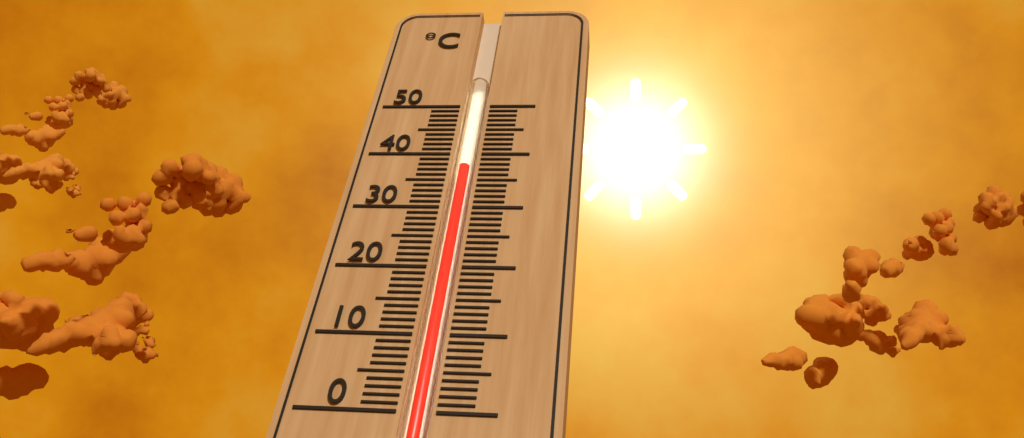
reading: 38 °C
